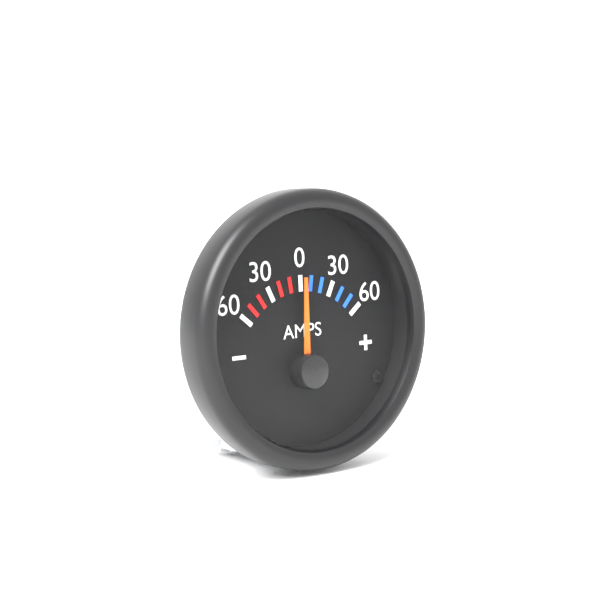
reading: 2 A
